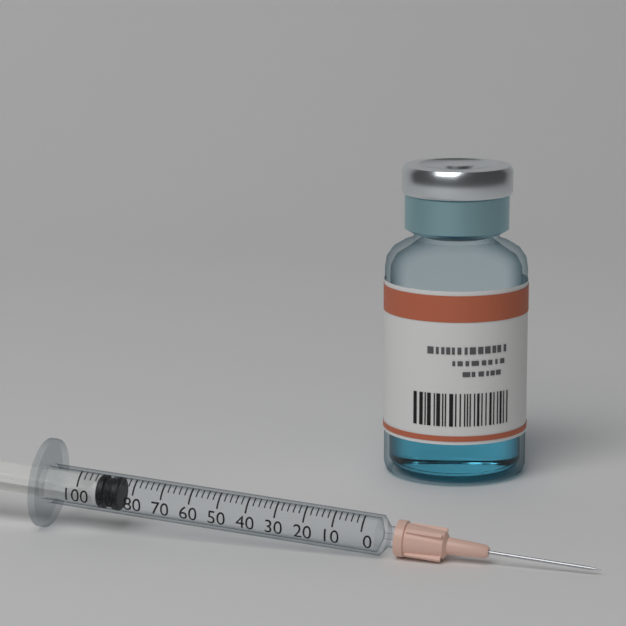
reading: 86 (no unit)
